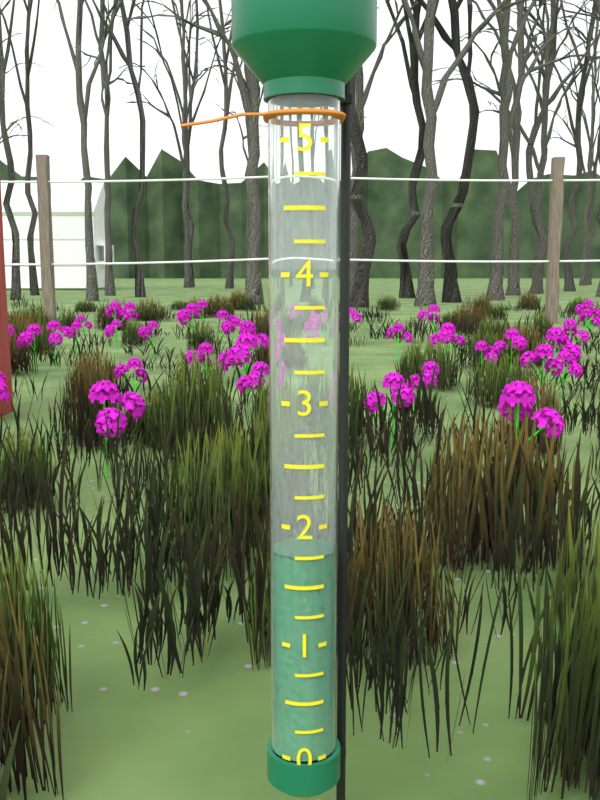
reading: 1.75 (no unit)
